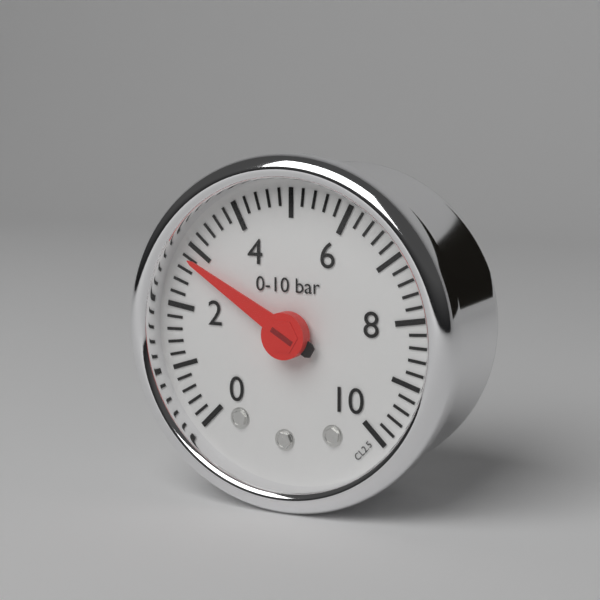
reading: 2.8 bar
